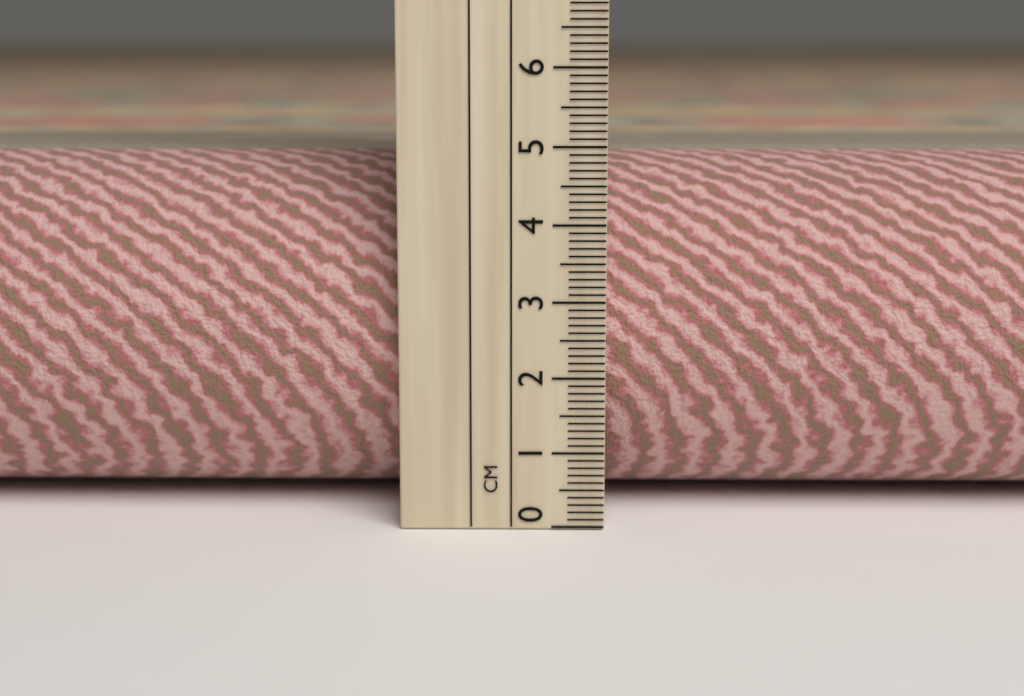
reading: 4.8 cm
